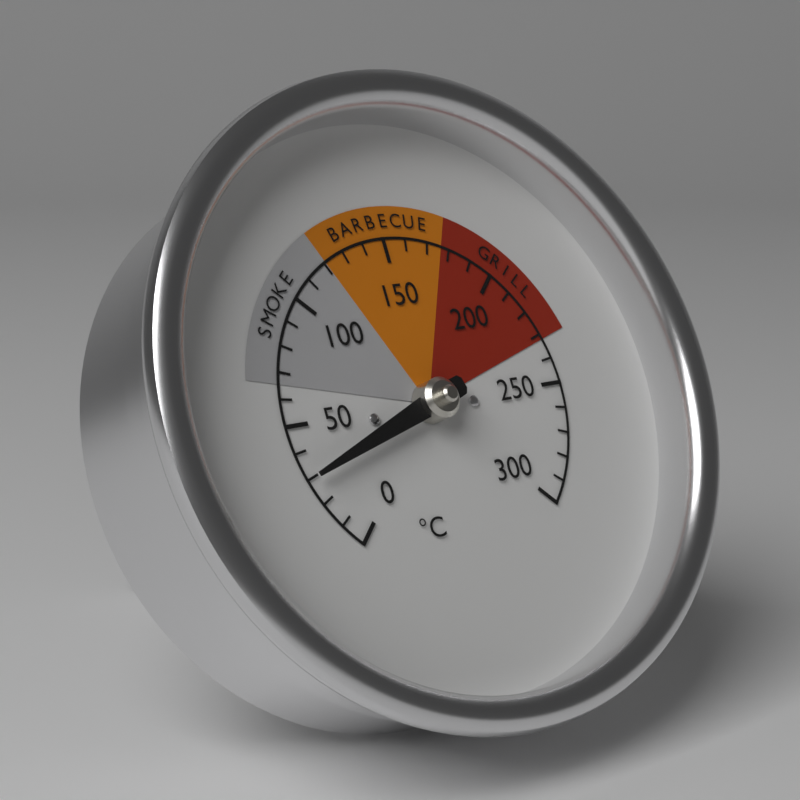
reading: 30 °C
